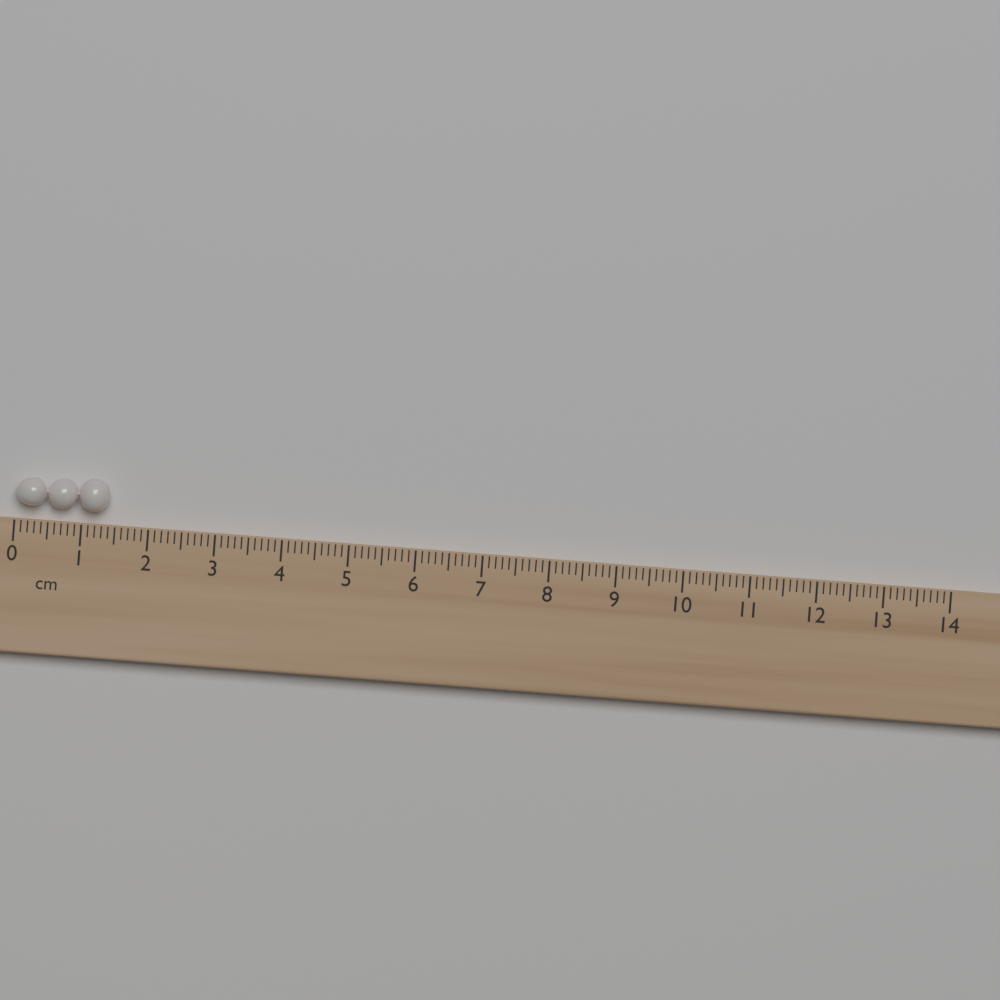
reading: 1.4 cm
